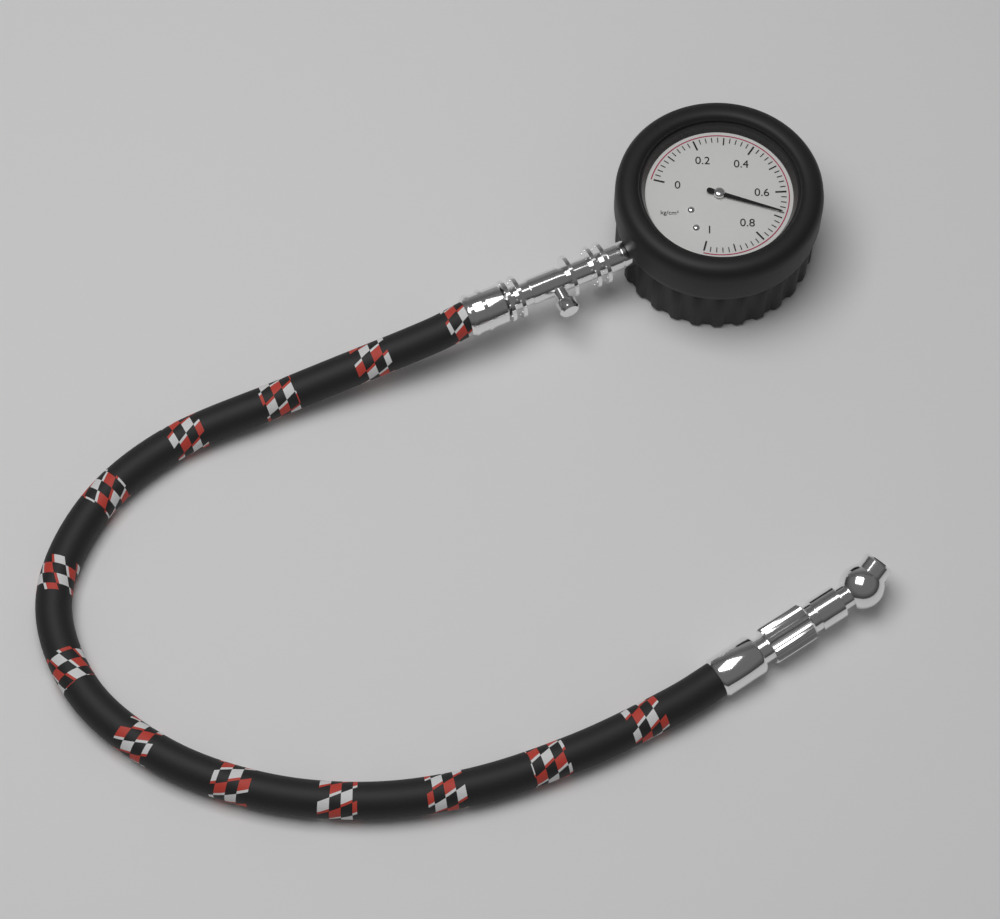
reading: 0.68 kg/cm²
